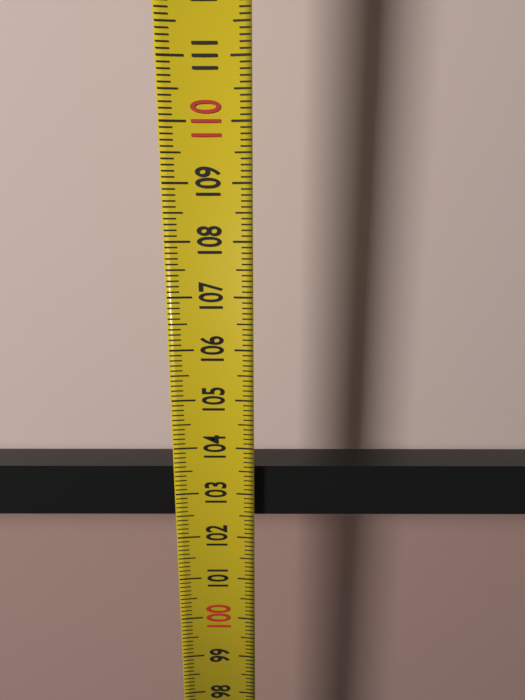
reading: 103.5 (no unit)
